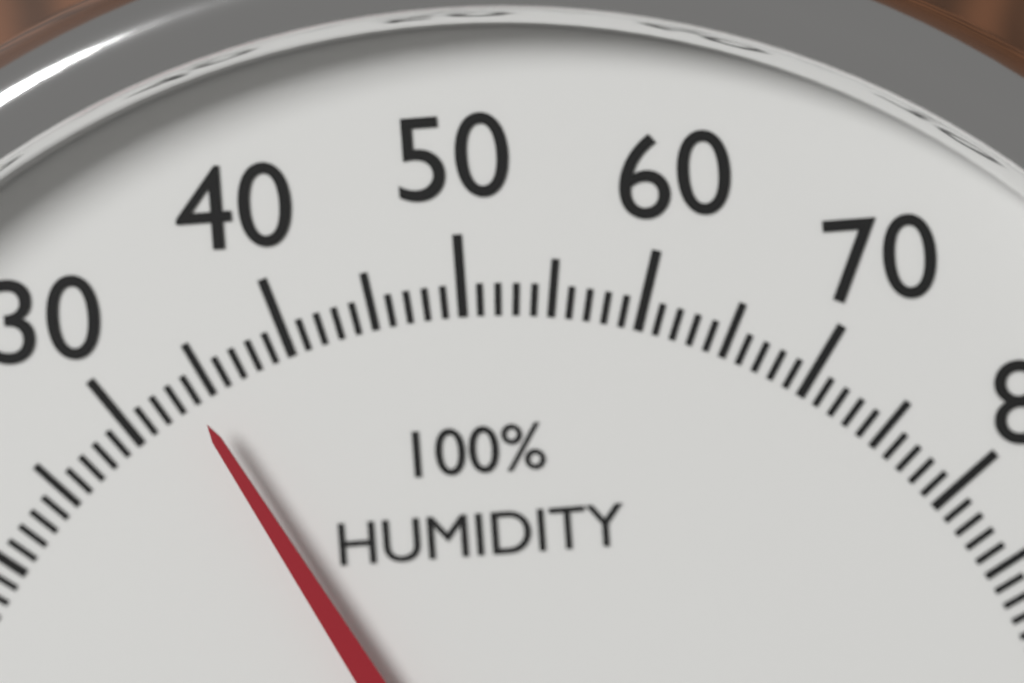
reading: 34 %
